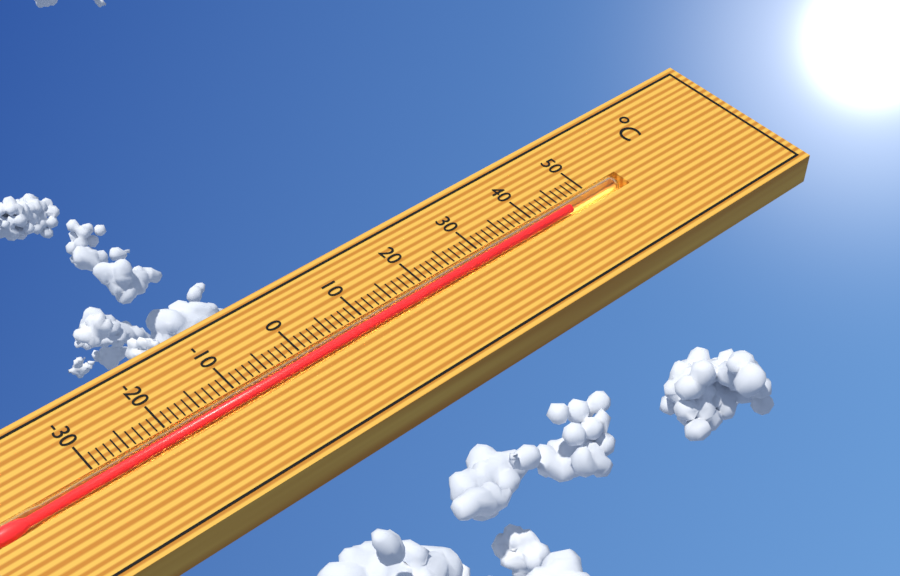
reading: 46 °C
